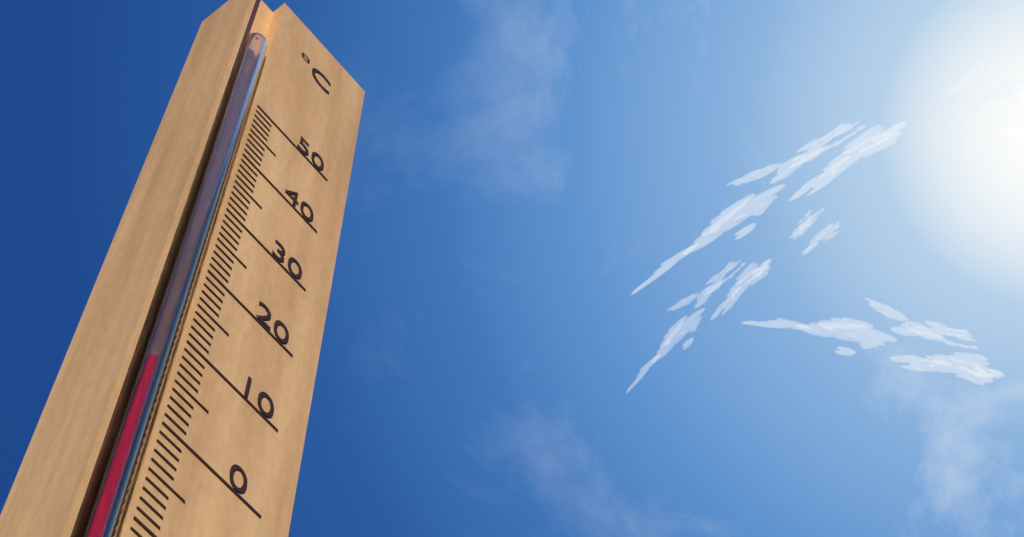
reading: 5 °C
